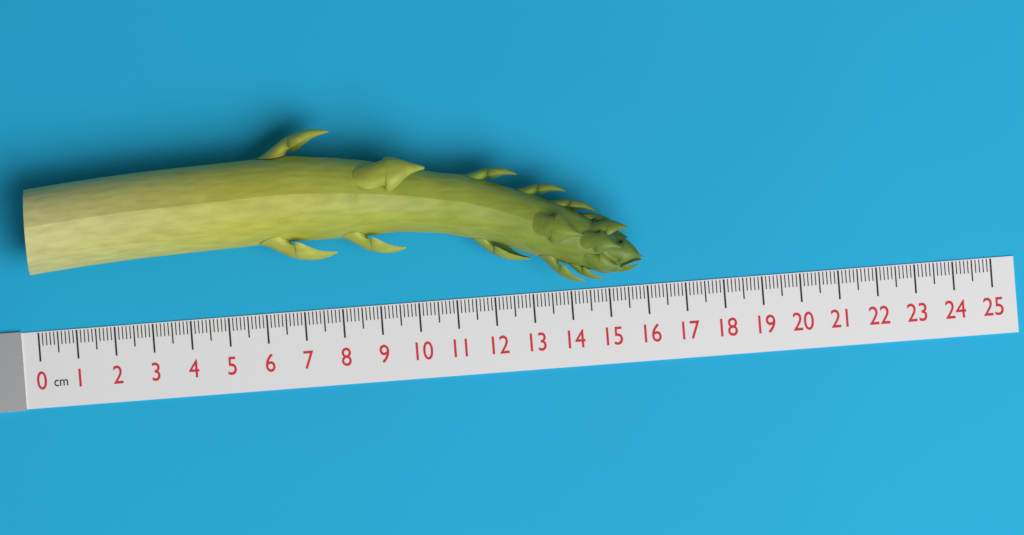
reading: 15.9 cm
